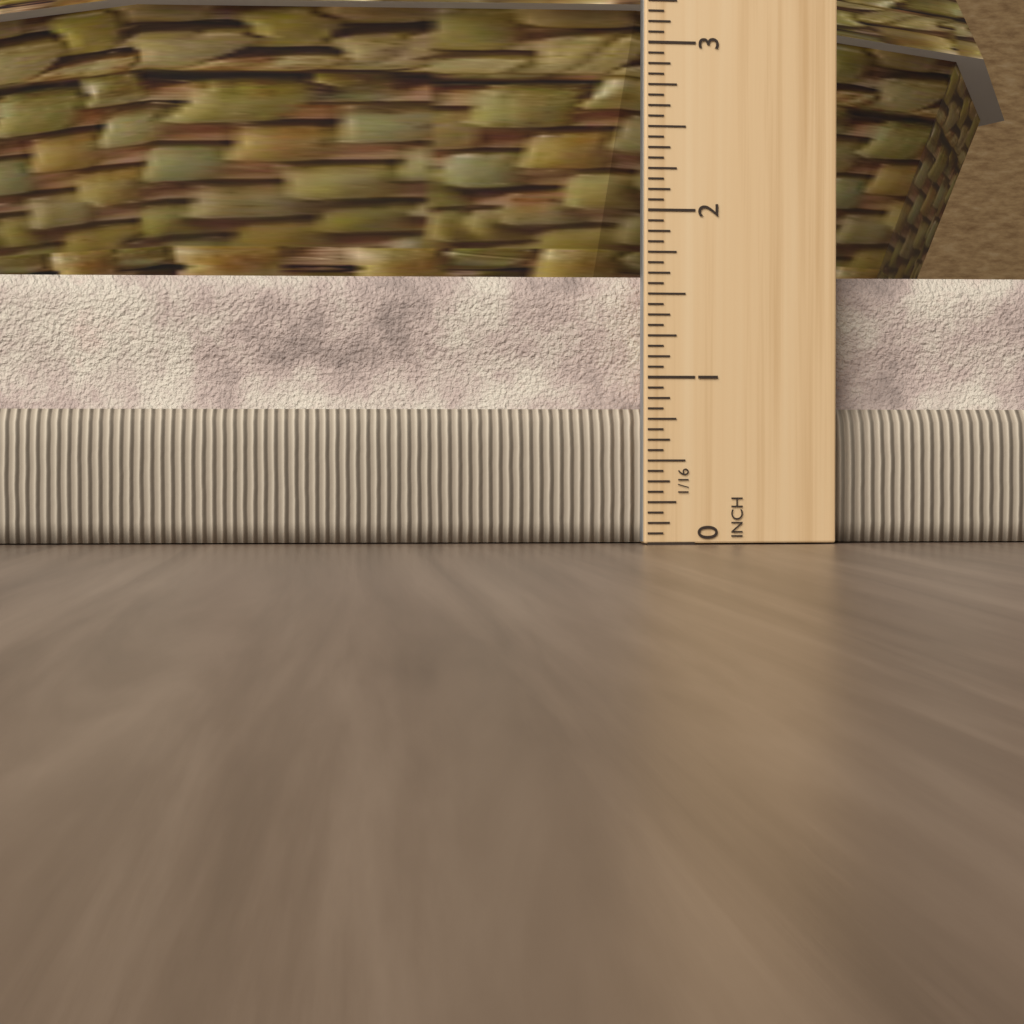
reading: 1.6250 in
